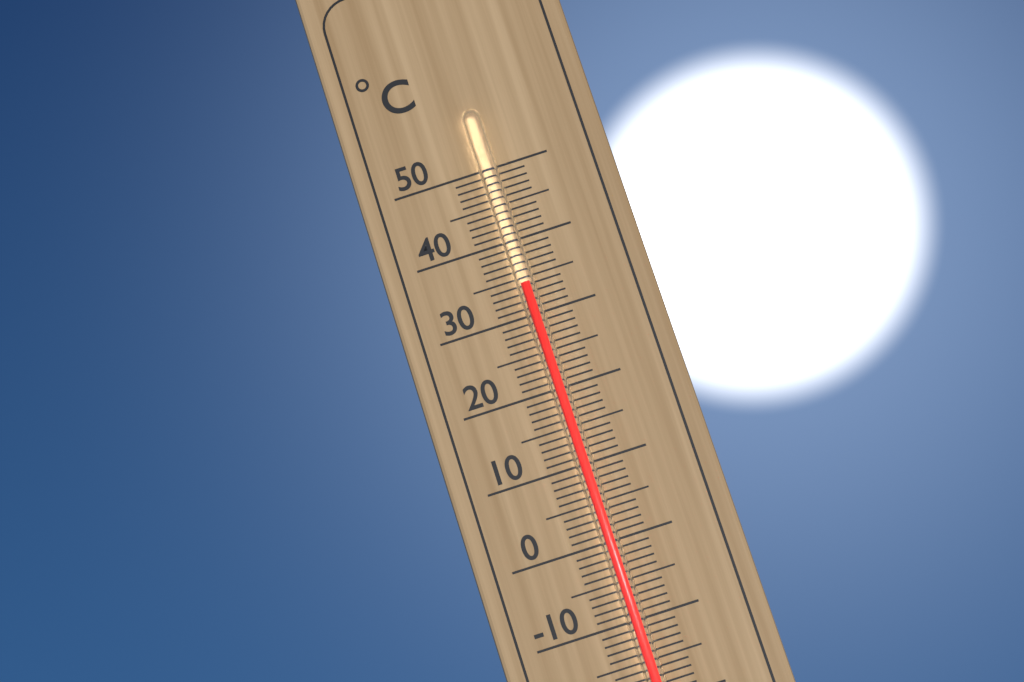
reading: 34 °C
